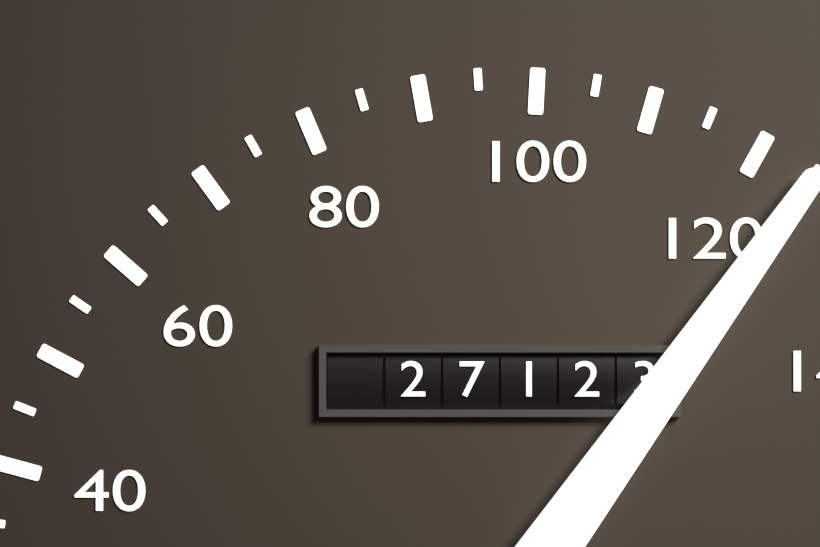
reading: 125 (no unit)
